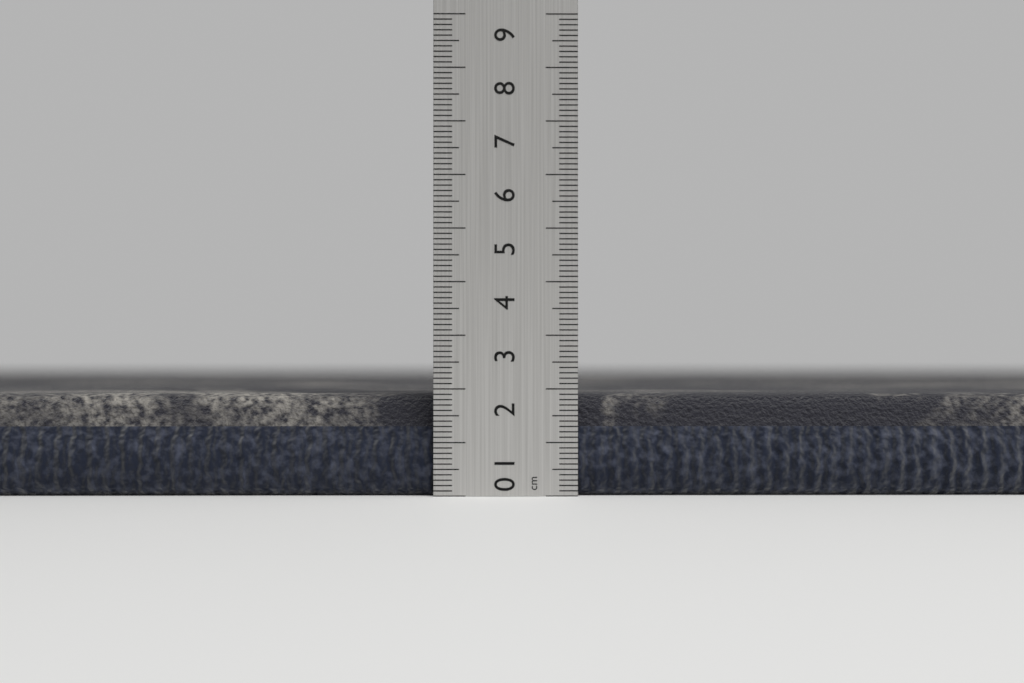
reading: 1.9 cm
